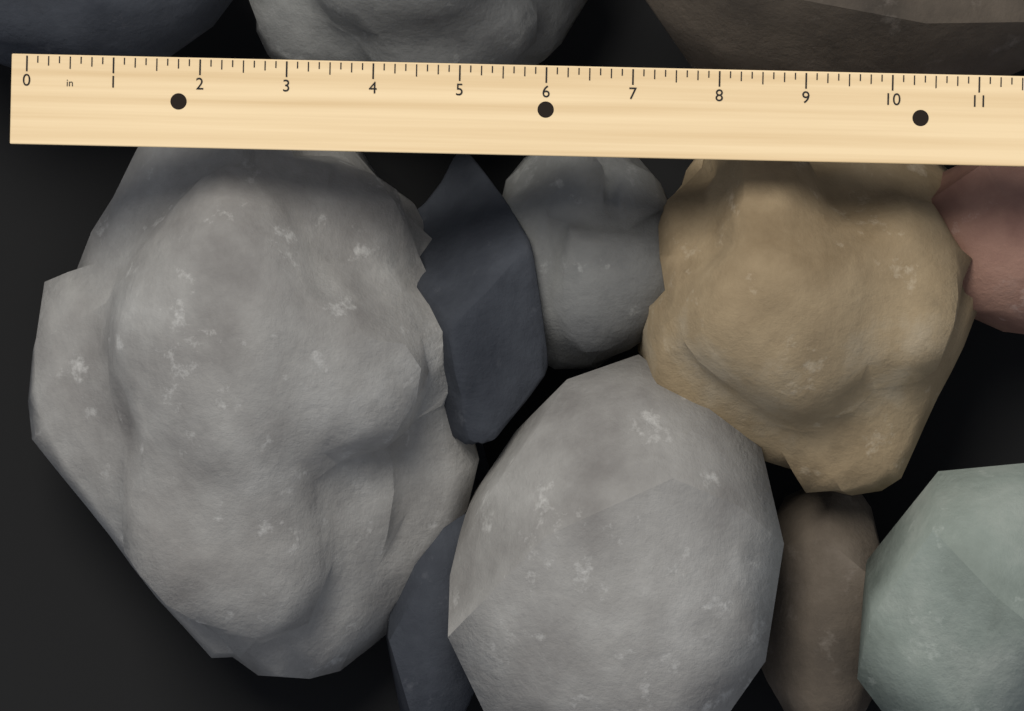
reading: 5.375 in
